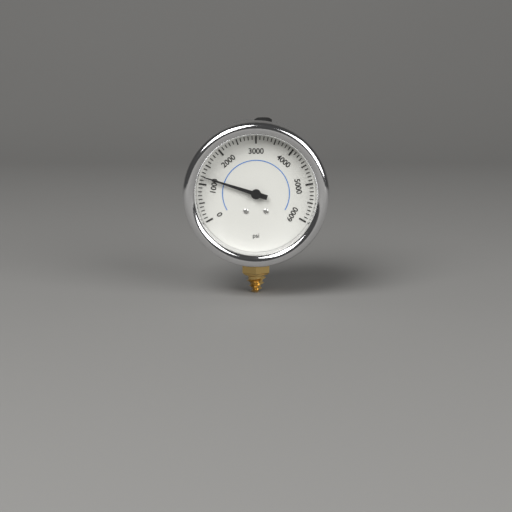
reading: 1200 psi
